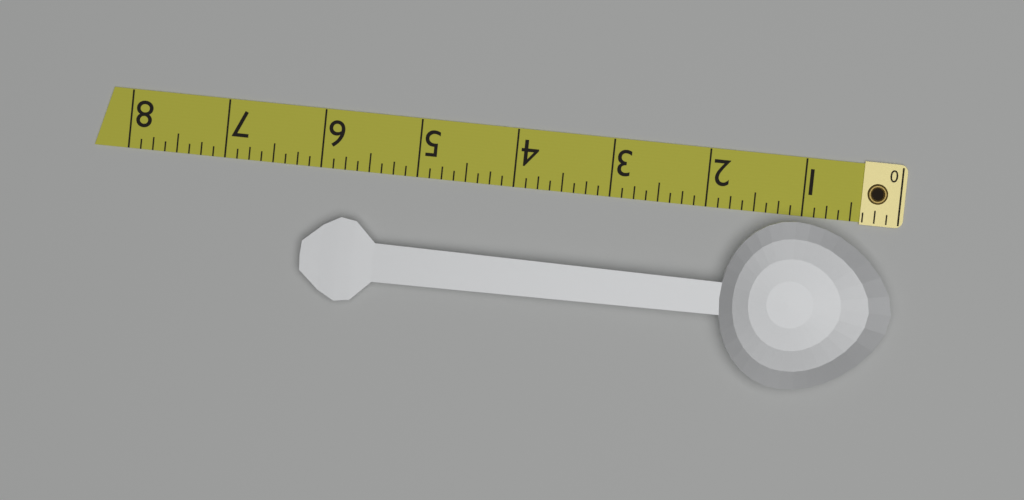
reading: 6.125 (no unit)
